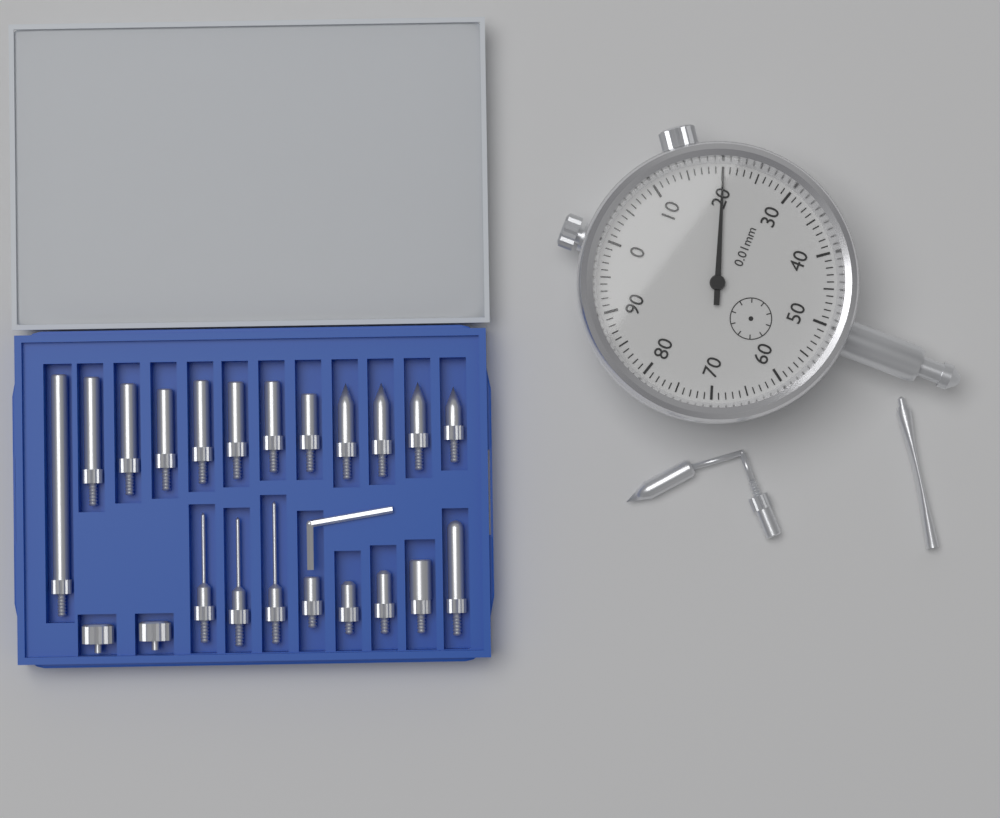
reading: 0.20 mm
